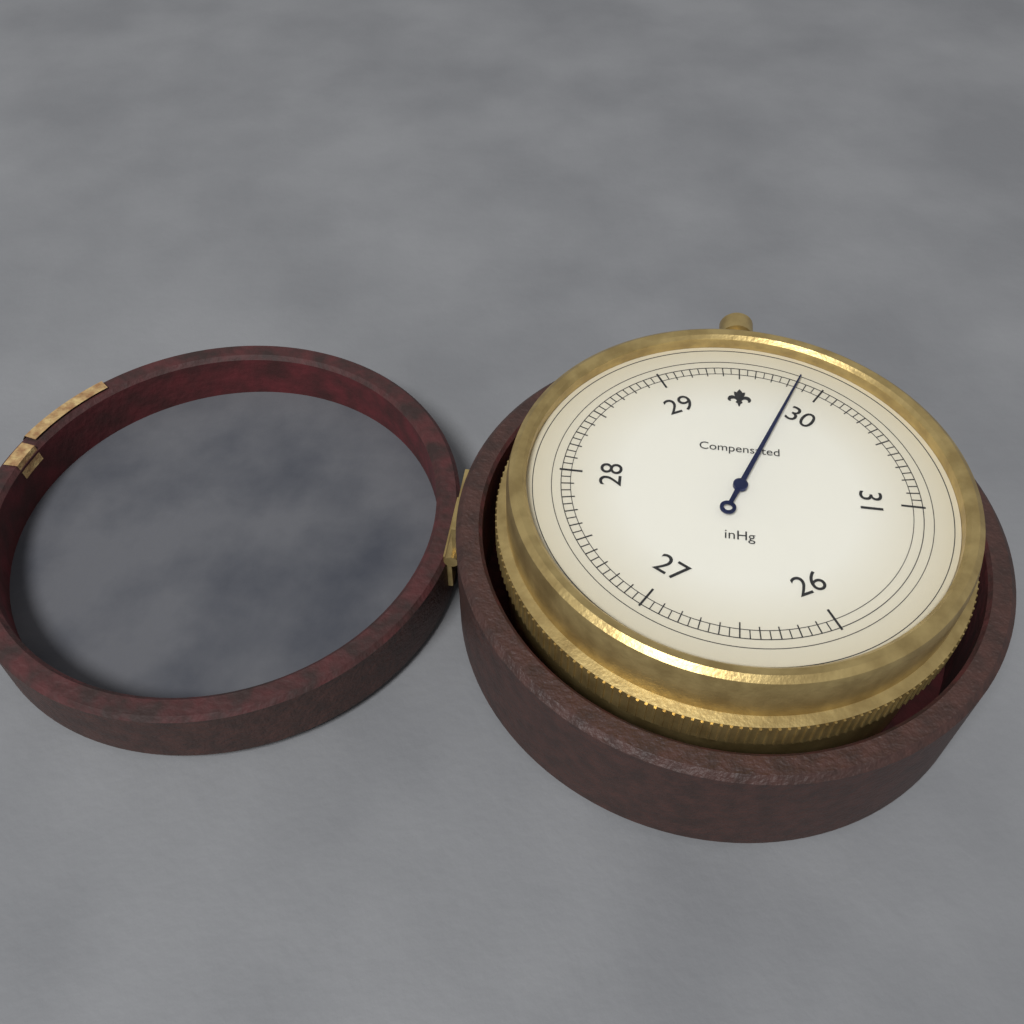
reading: 29.85 inHg
